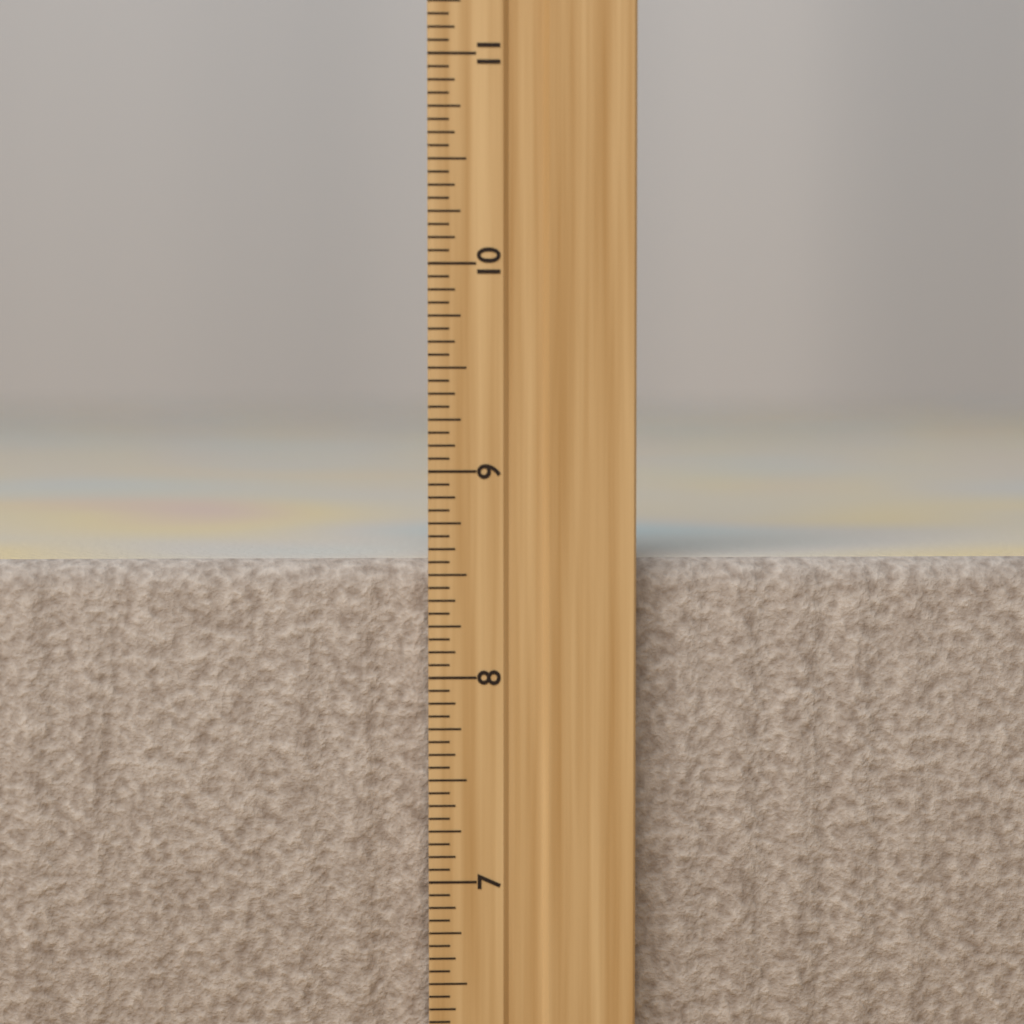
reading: 8.5625 inch
